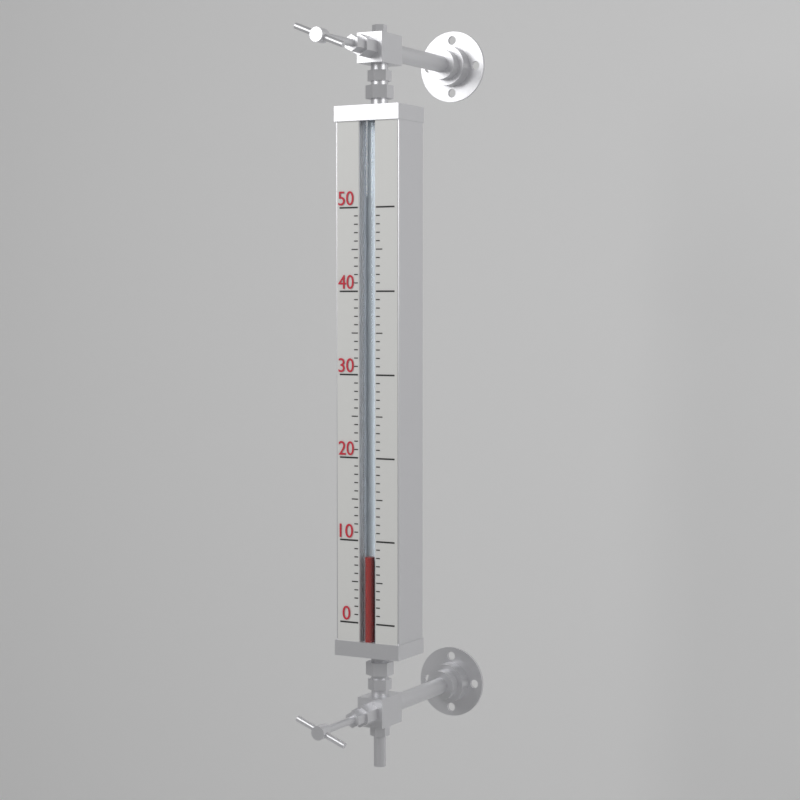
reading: 8 (no unit)
